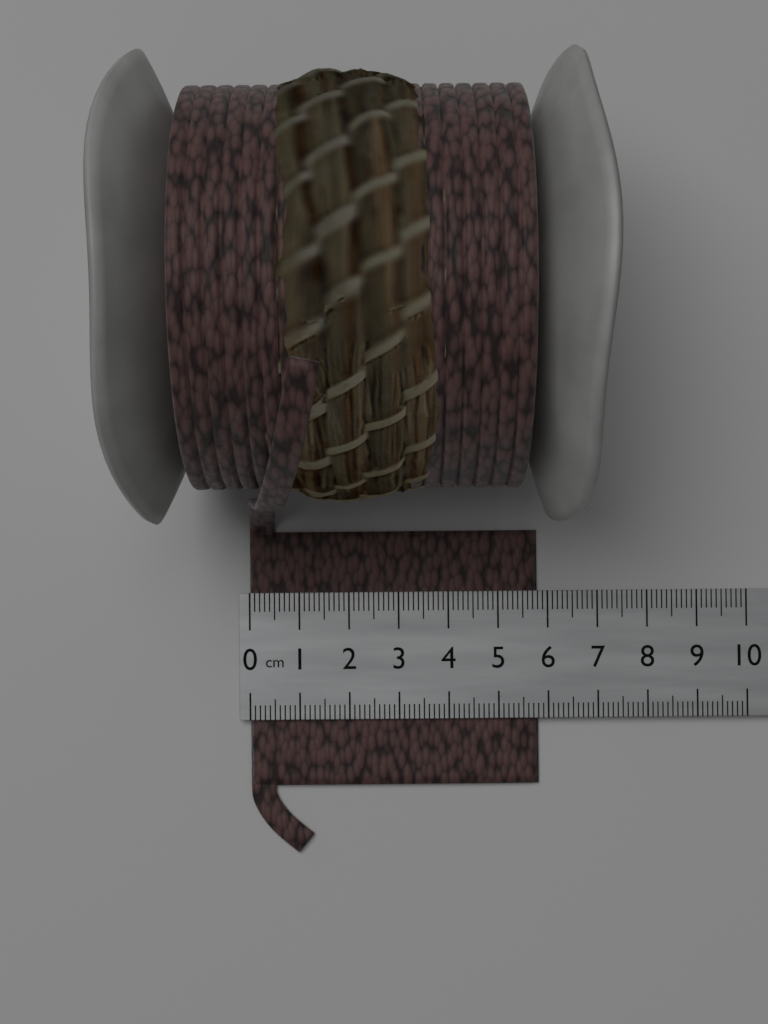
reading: 5.8 cm
